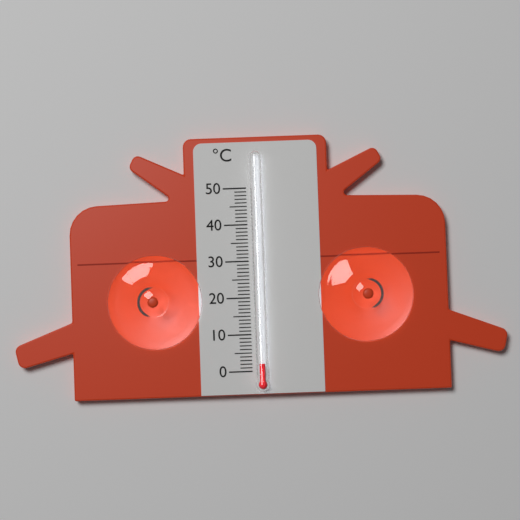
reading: 2 °C
